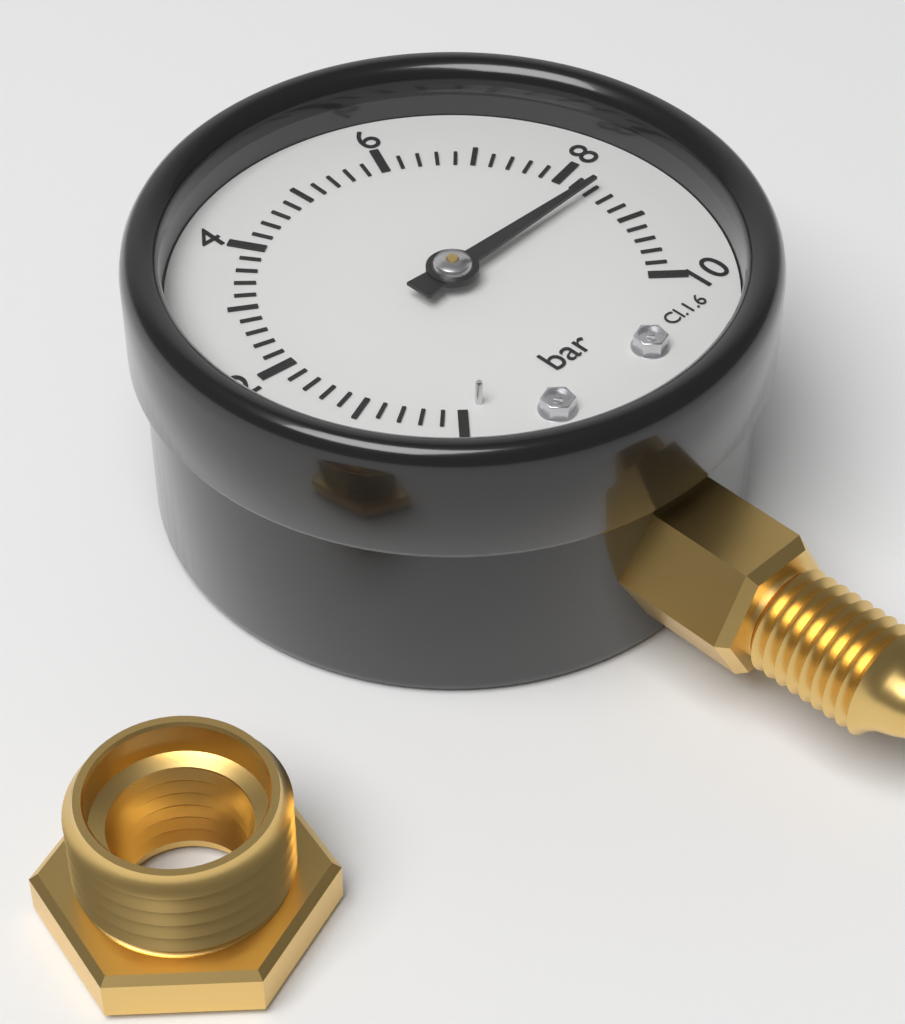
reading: 8.4 bar
